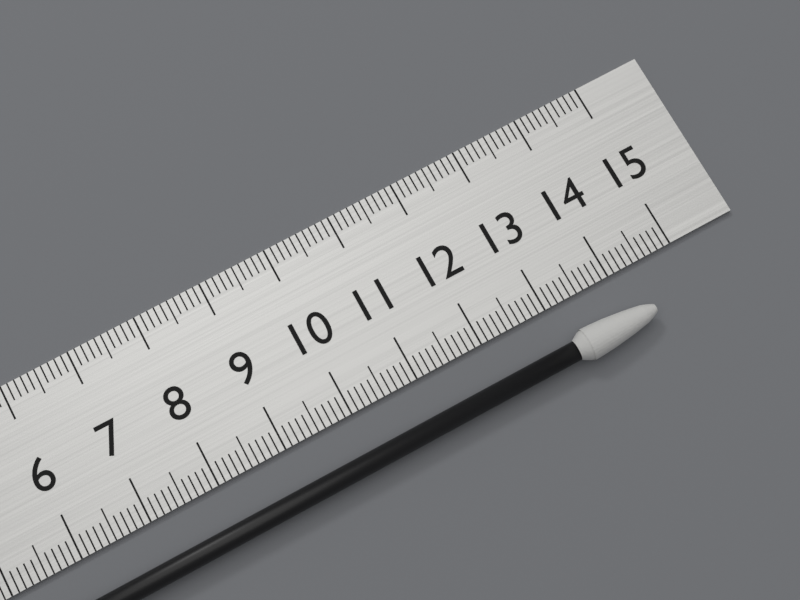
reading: 14.3 cm
